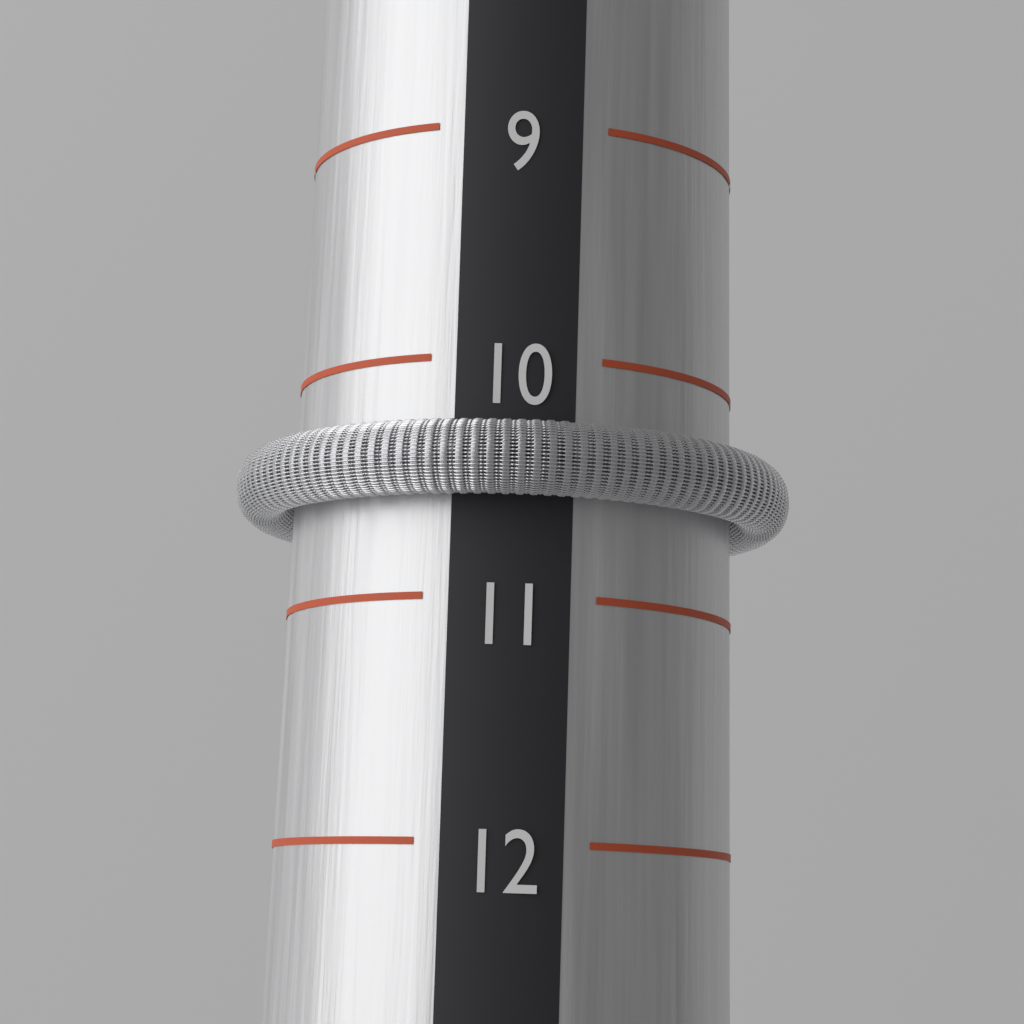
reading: 10.6 (no unit)
